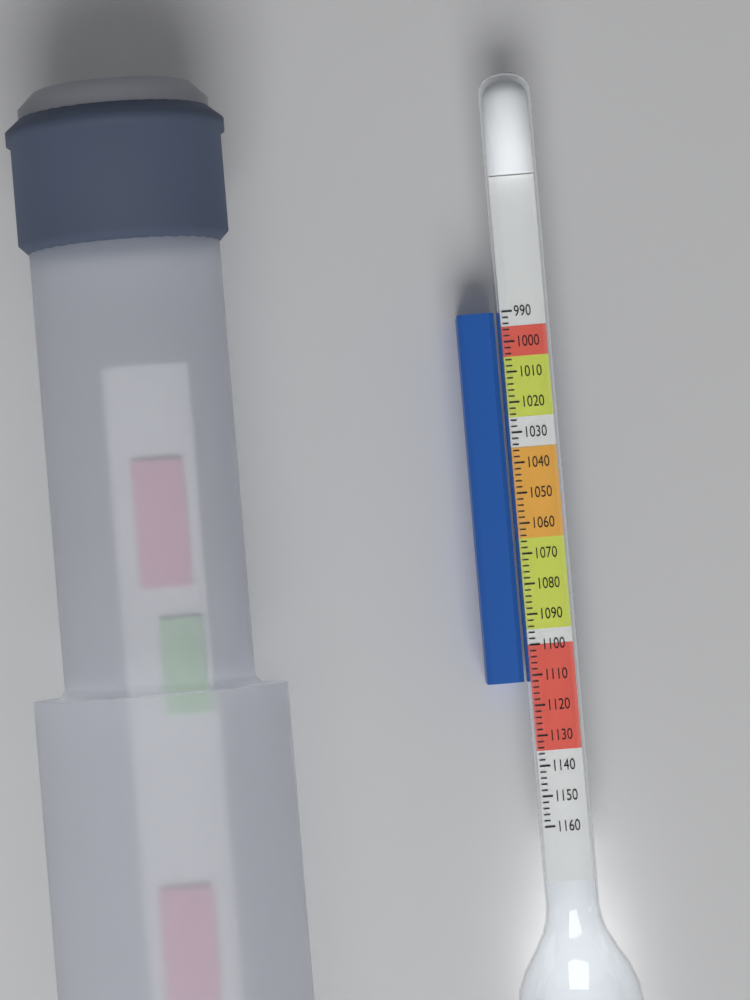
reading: 1112 (no unit)
